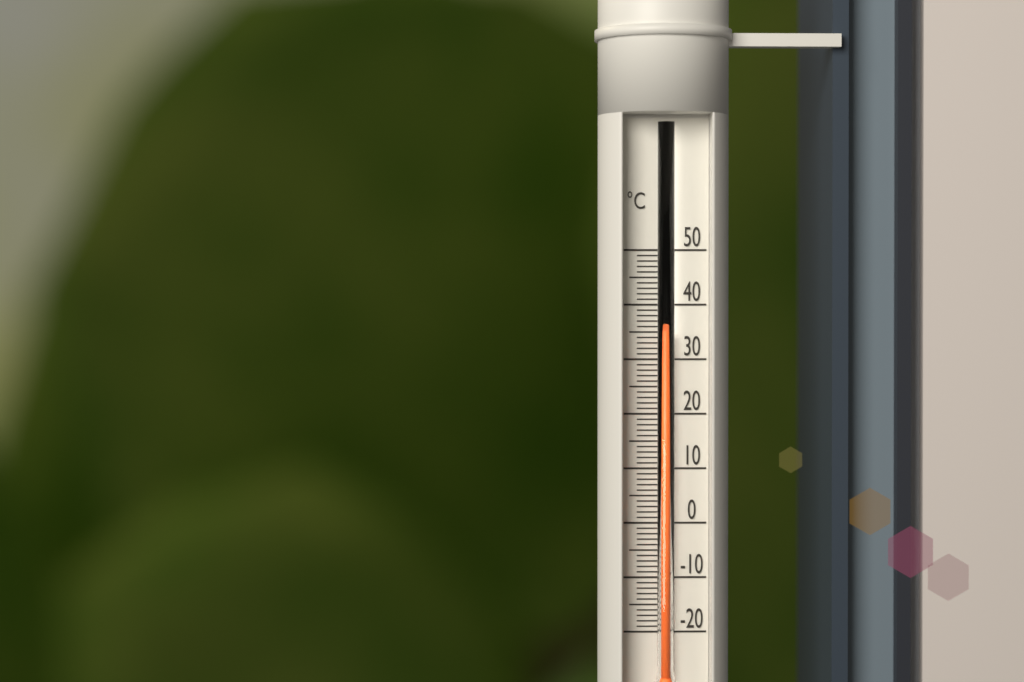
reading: 35 °C
